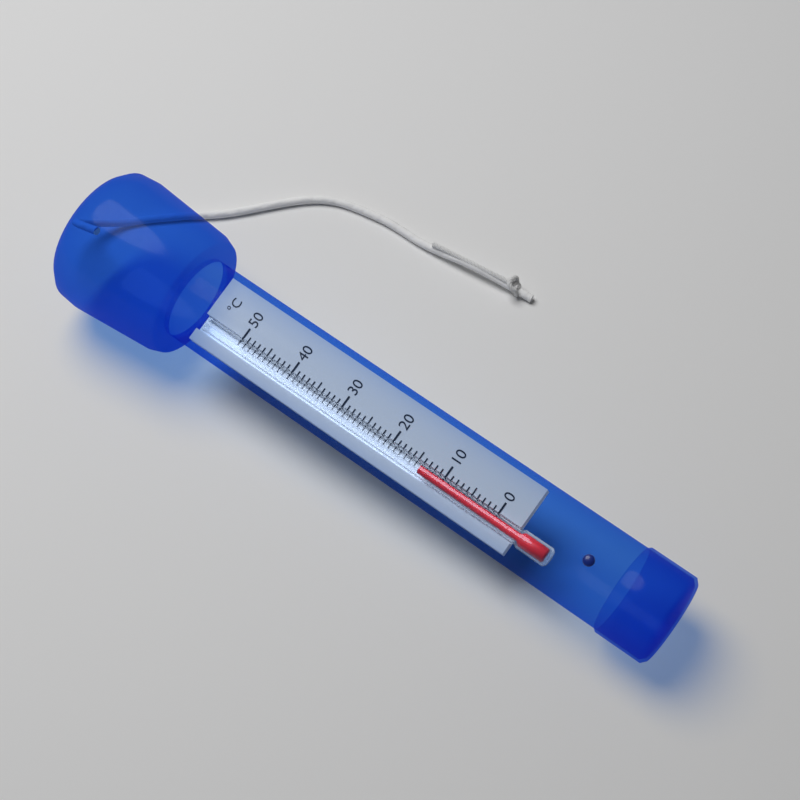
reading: 14 °C
